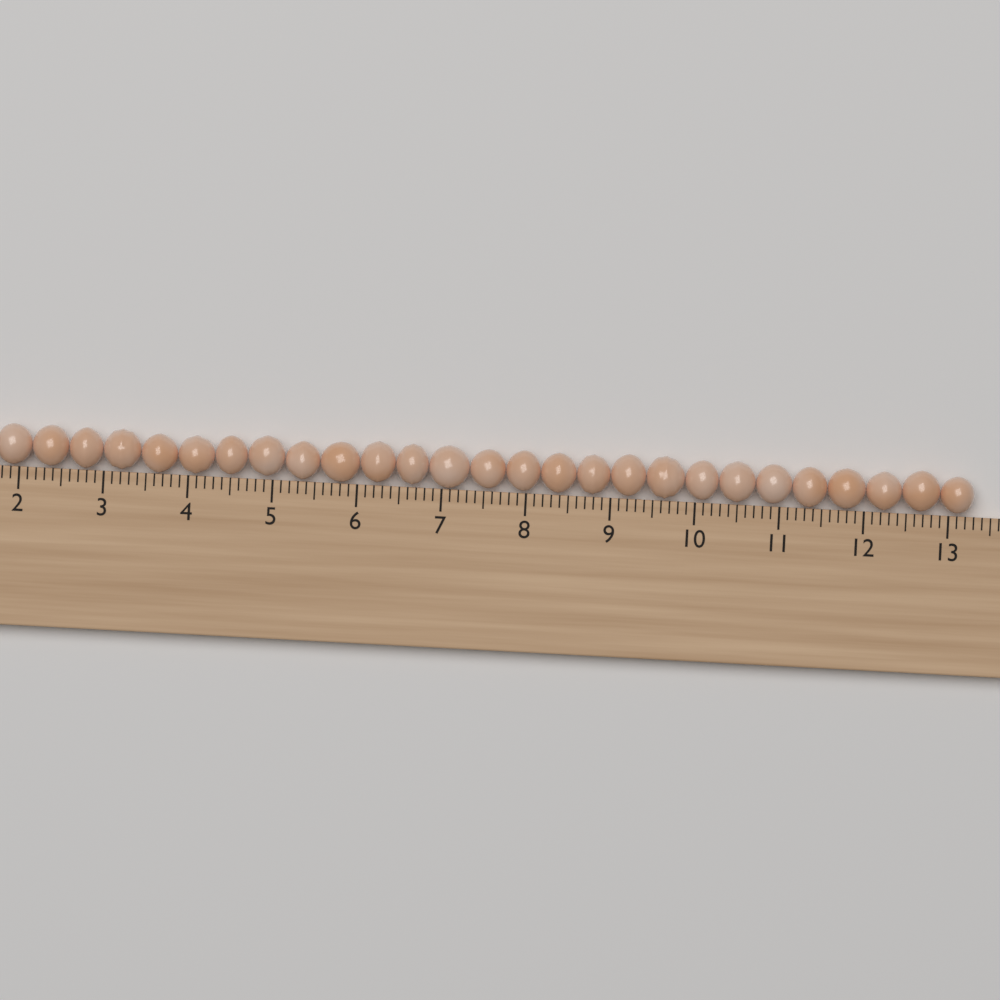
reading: 13.3 cm
